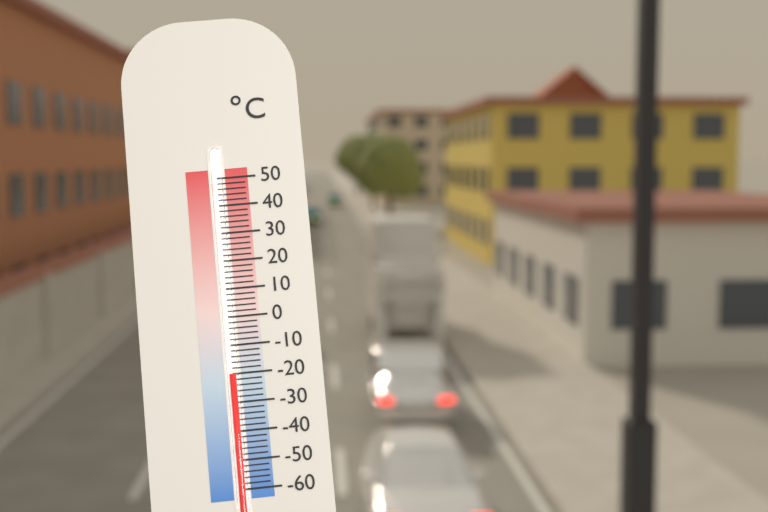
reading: -20 °C
